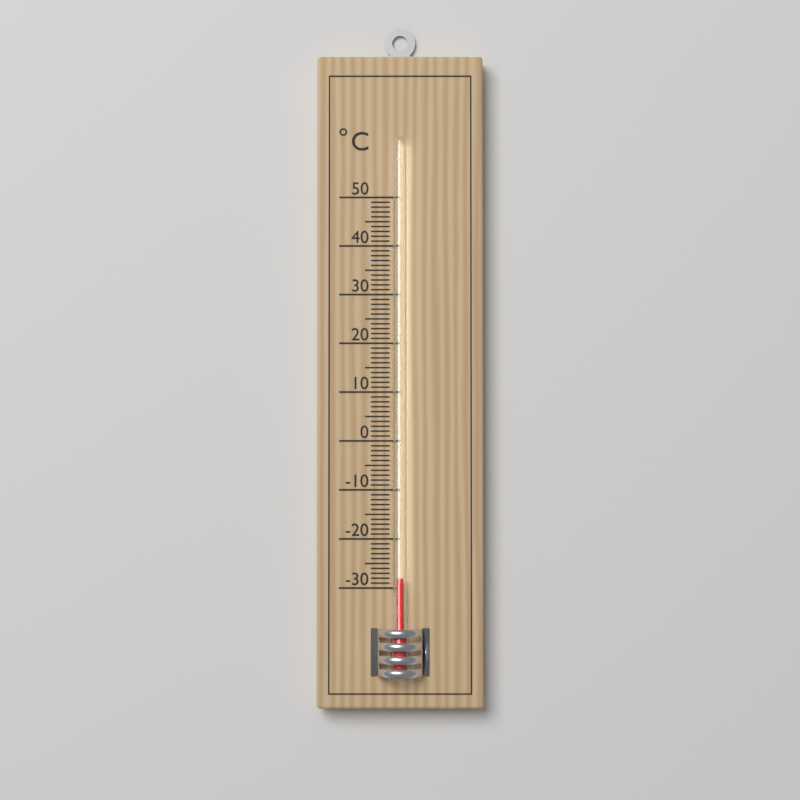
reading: -28 °C
